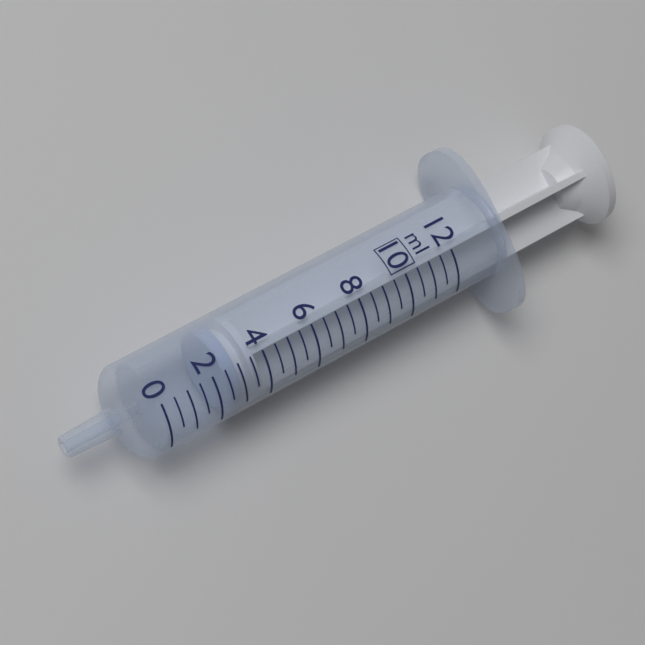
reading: 2.5 ml
